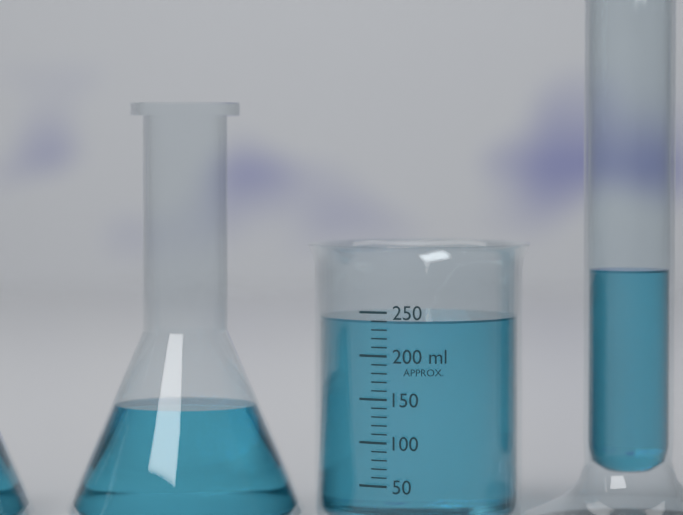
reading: 240 ml
